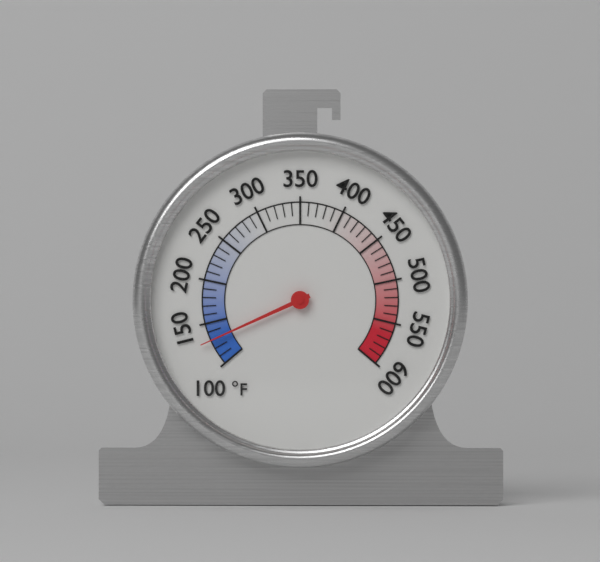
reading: 130 °F
